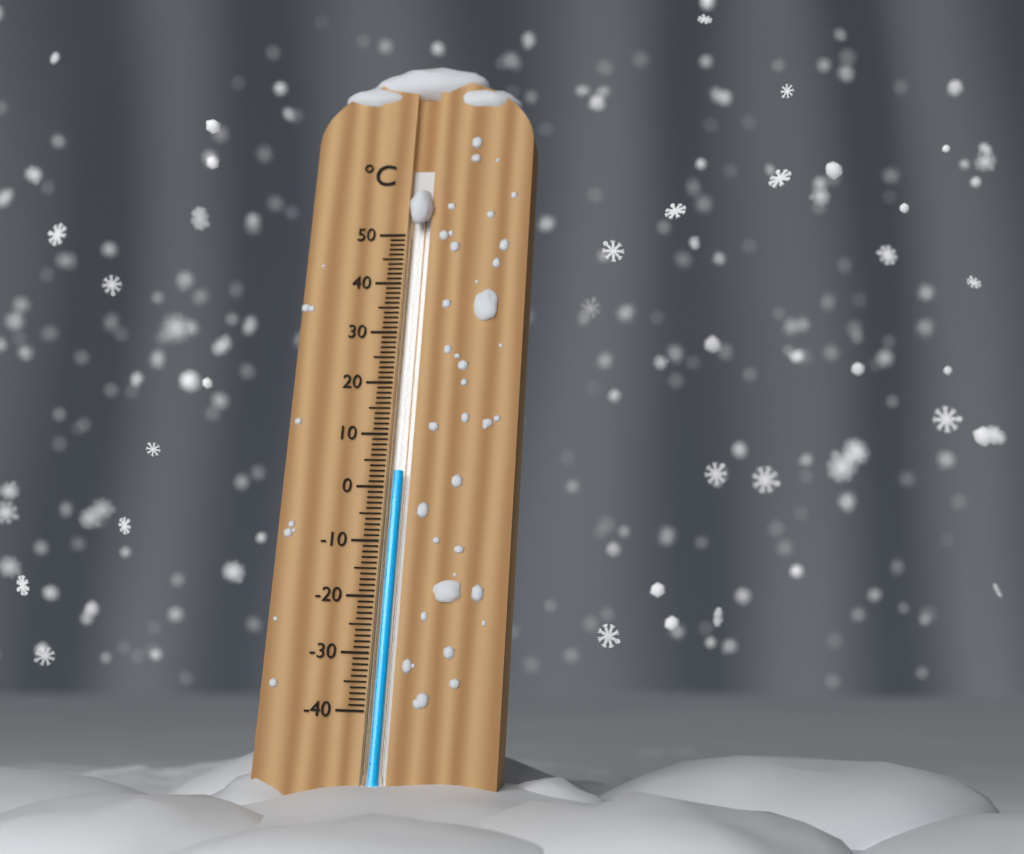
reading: 3 °C
